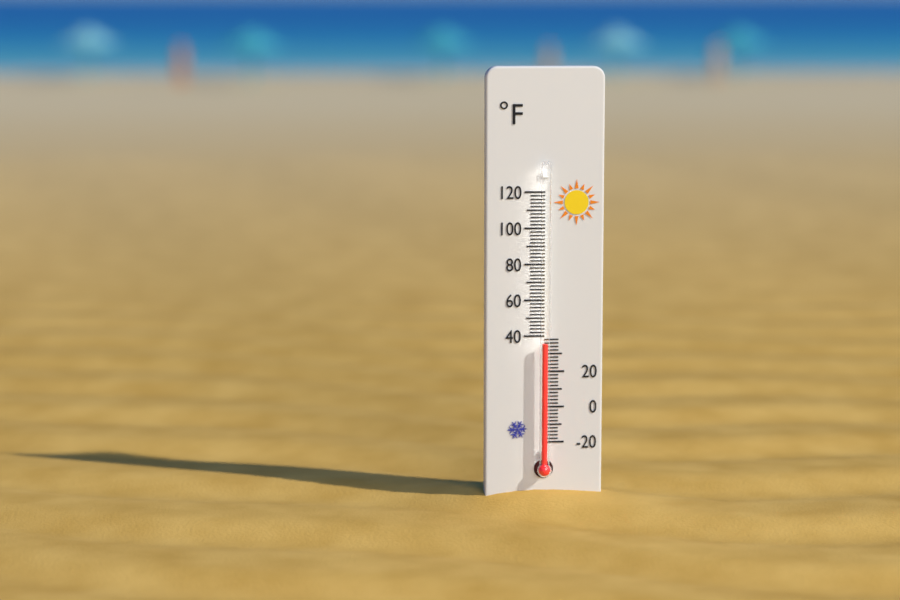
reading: 36 °F
